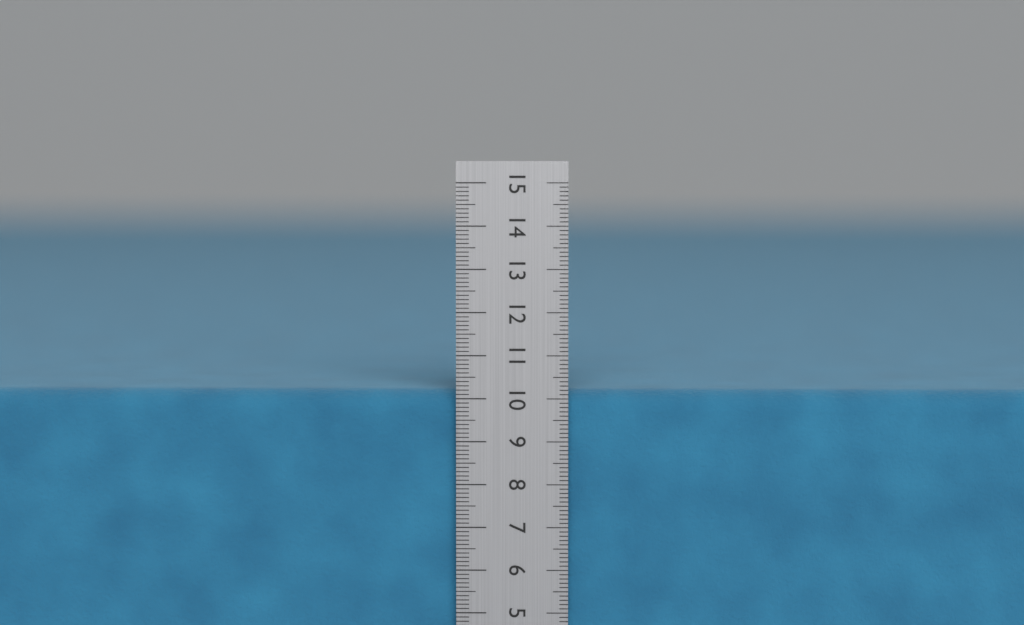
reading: 10.2 cm
